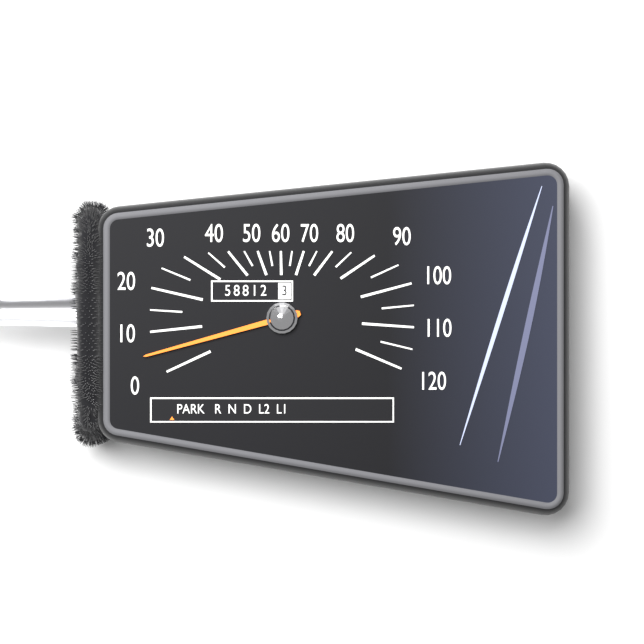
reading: 5 (no unit)
